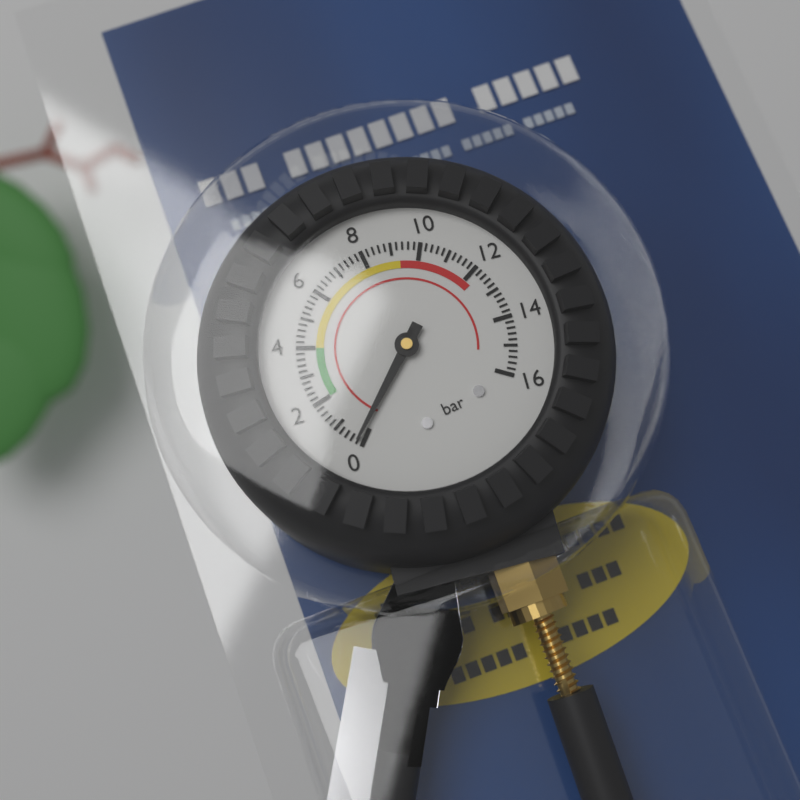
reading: 0.2 bar
